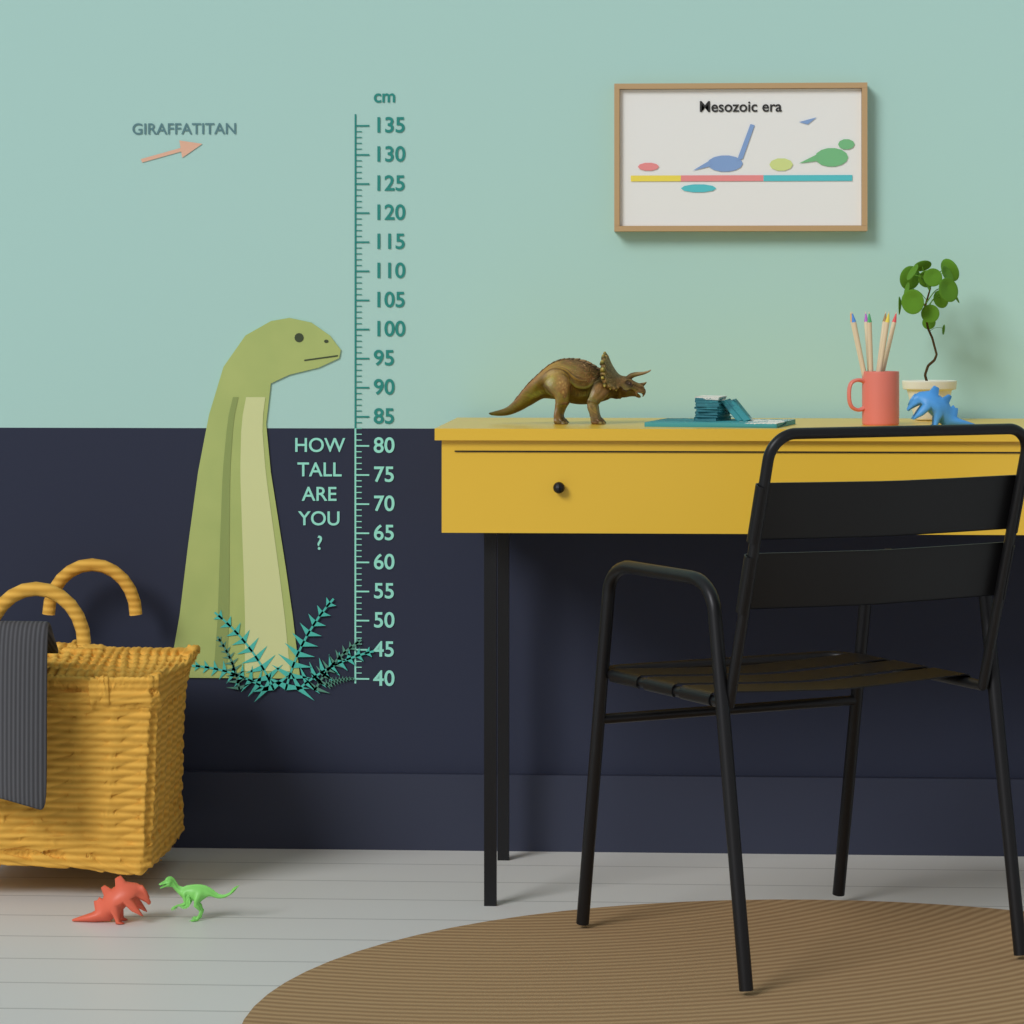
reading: 102 cm
